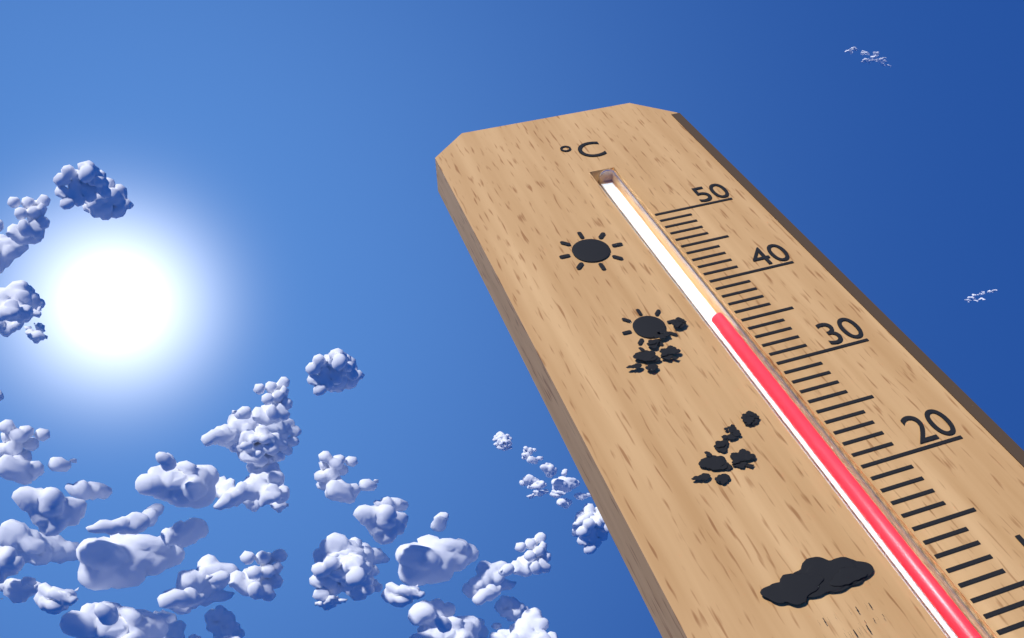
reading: 36 °C
